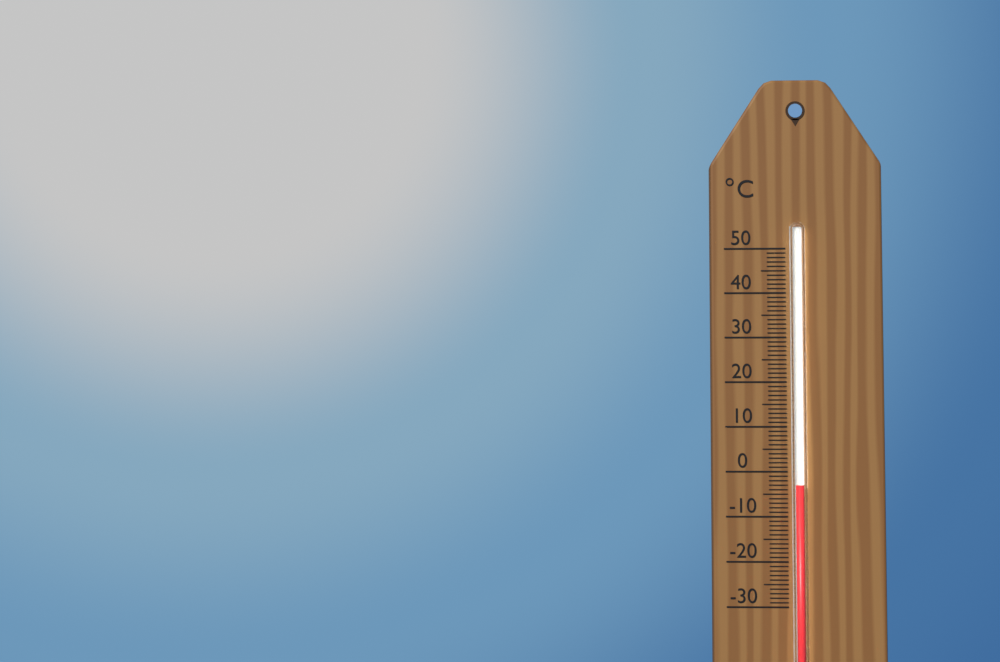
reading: -3 °C
